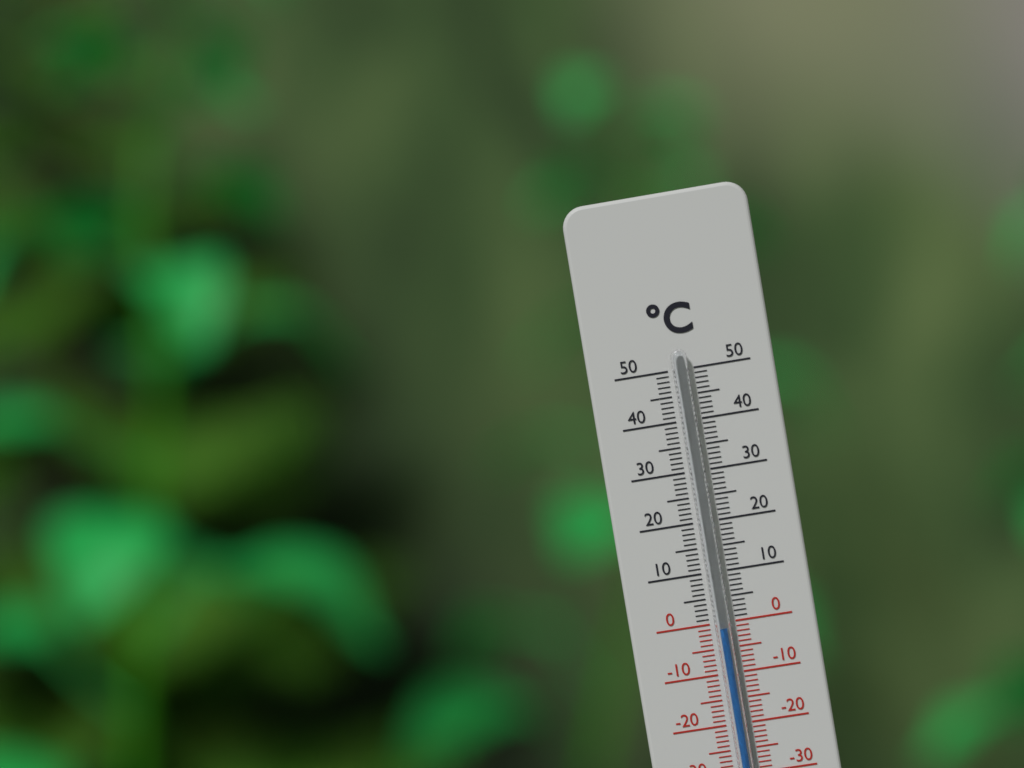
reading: -1 °C
